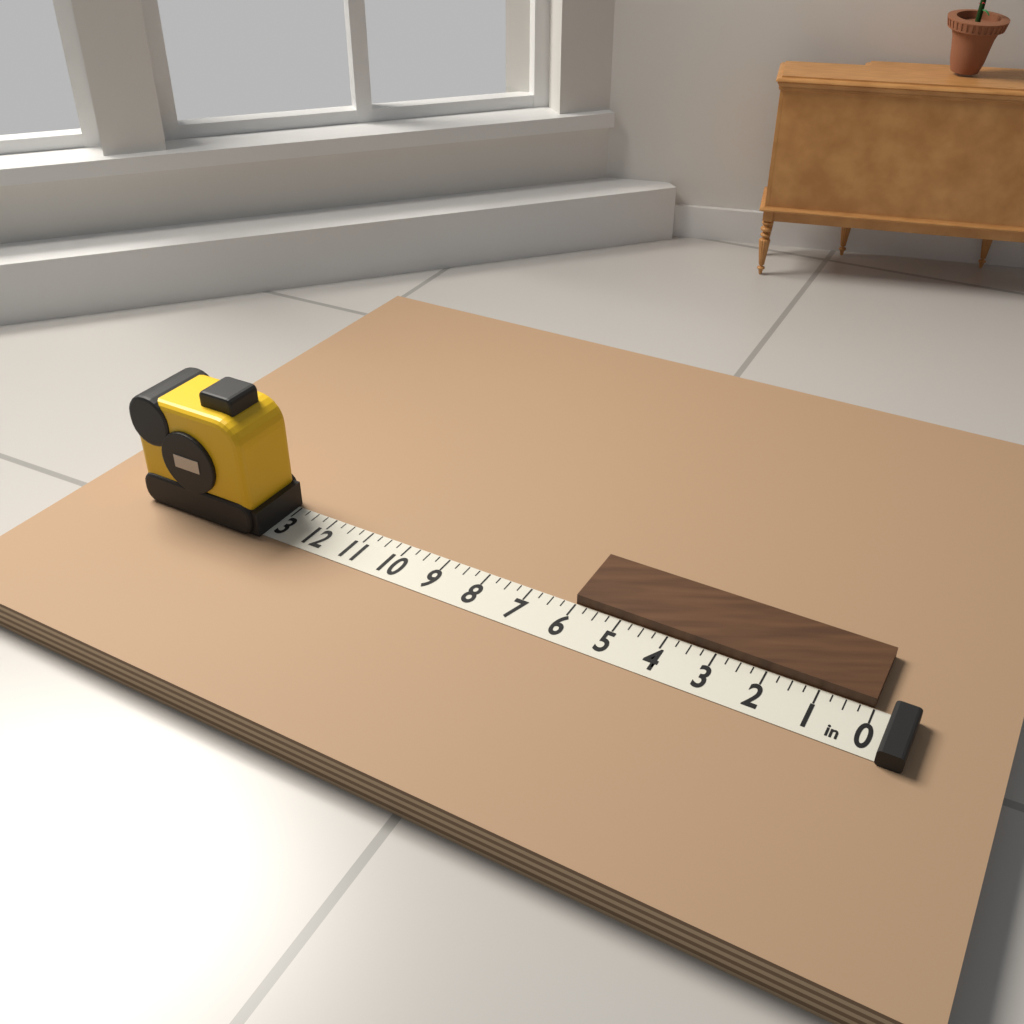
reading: 6.00 in
